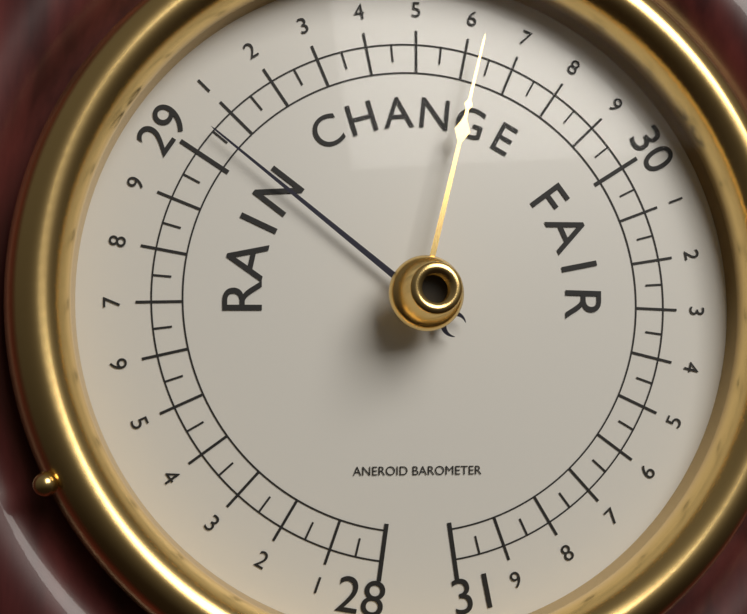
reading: 29.05 (no unit)
